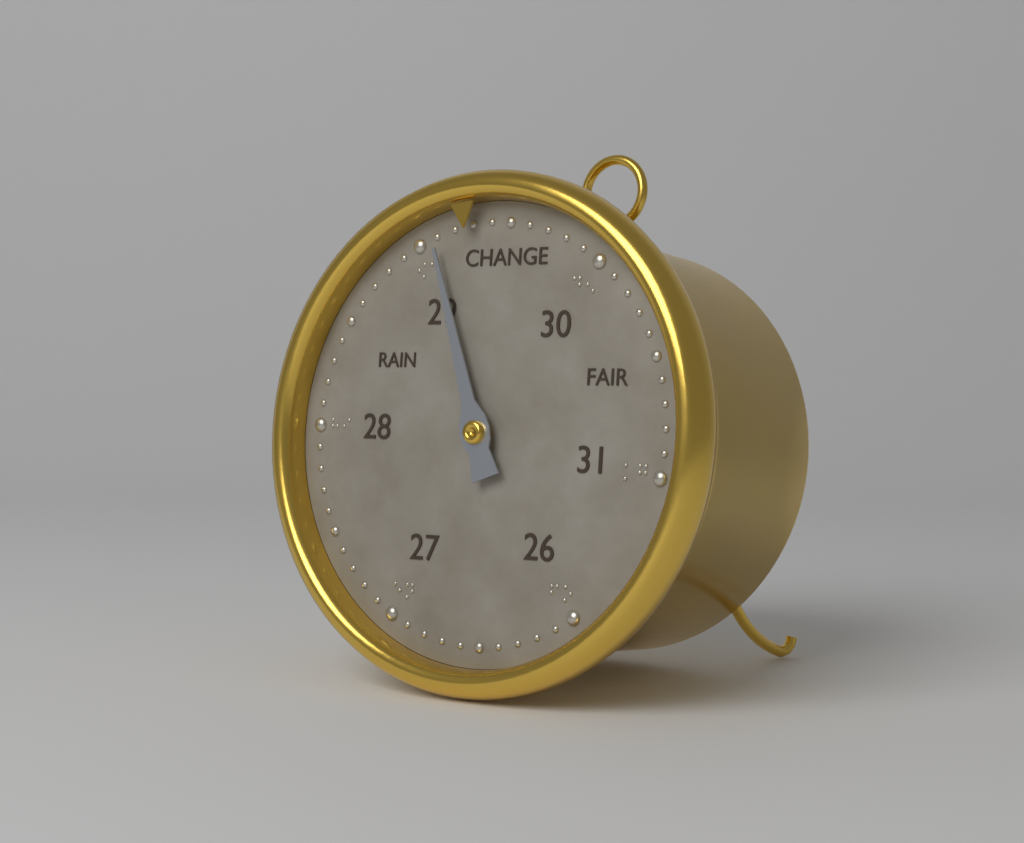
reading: 29.1 (no unit)
